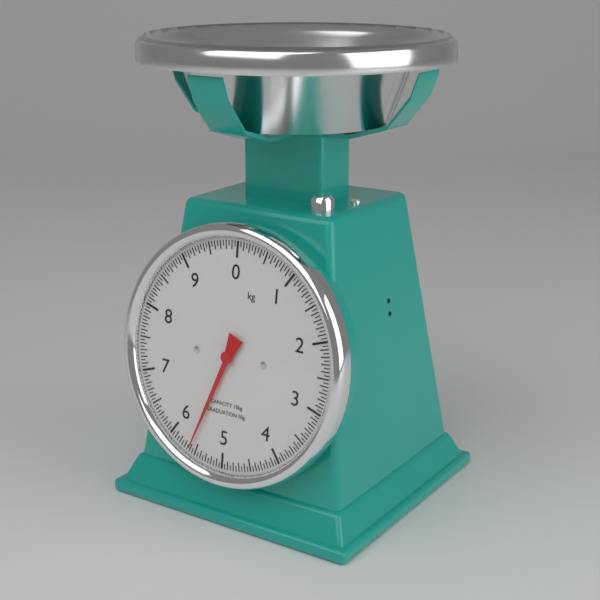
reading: 5.60 kg
